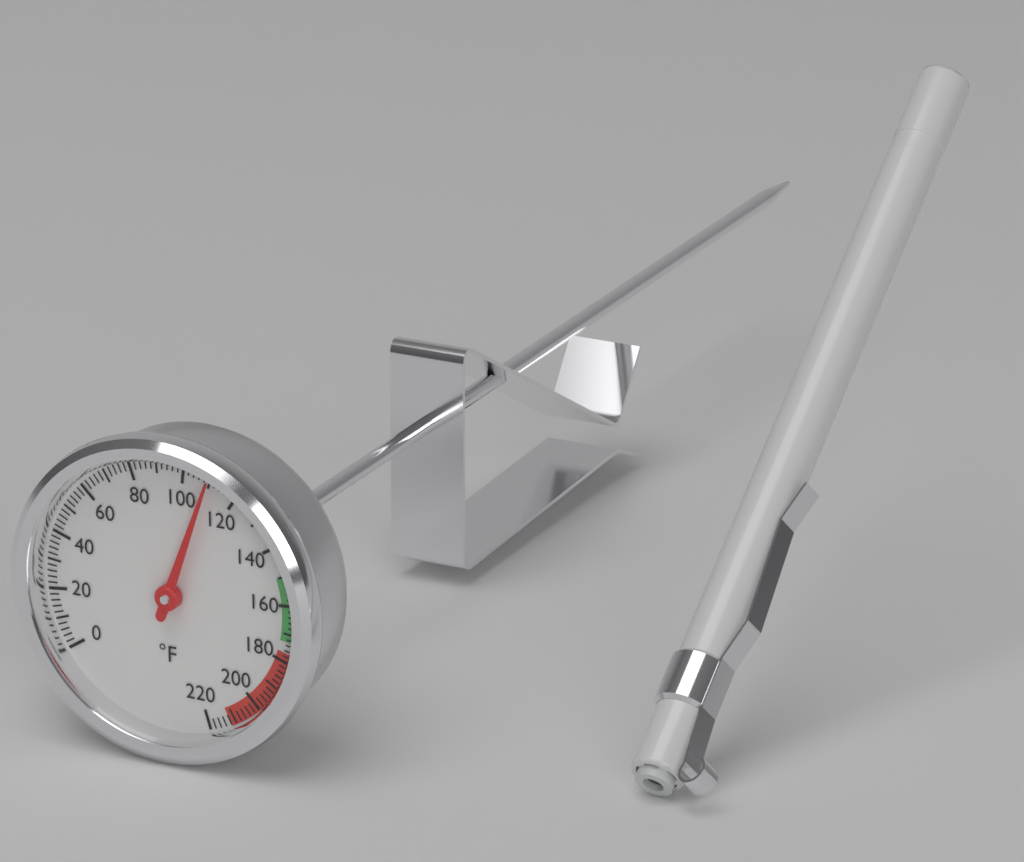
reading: 110 °F
